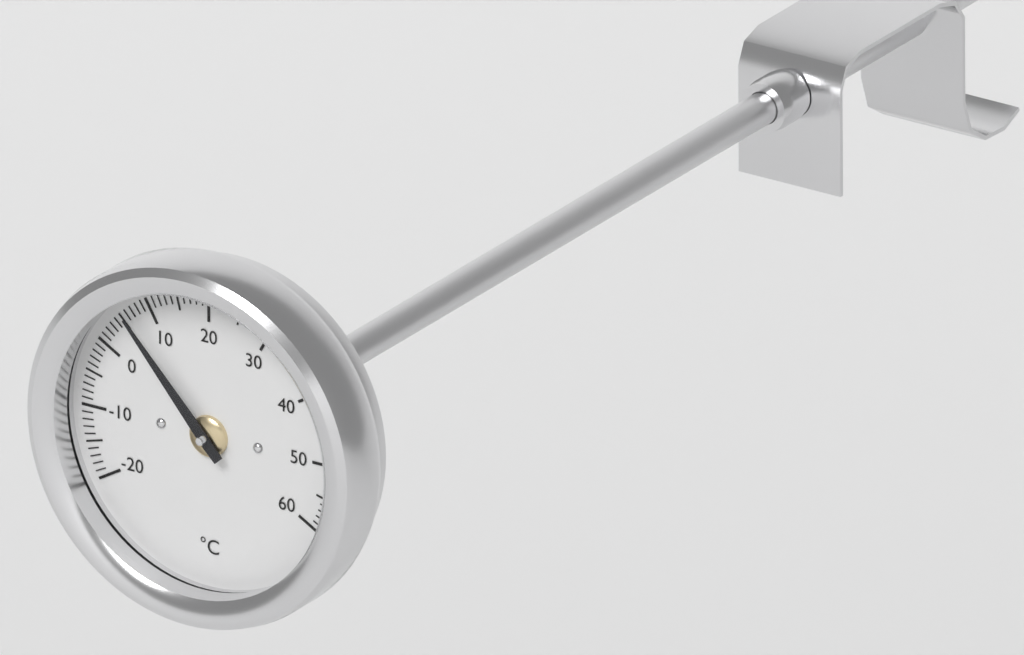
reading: 6 °C
